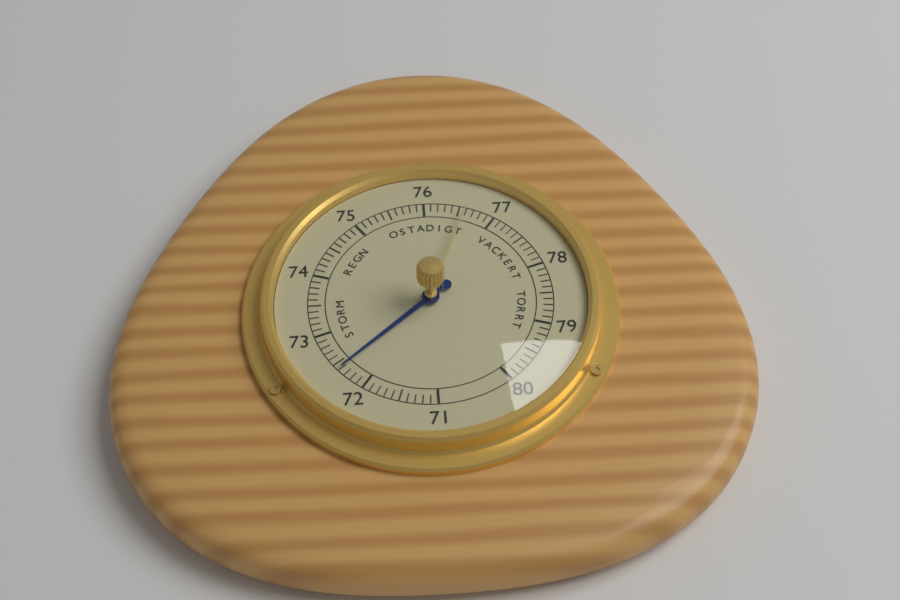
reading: 72.4 (no unit)
